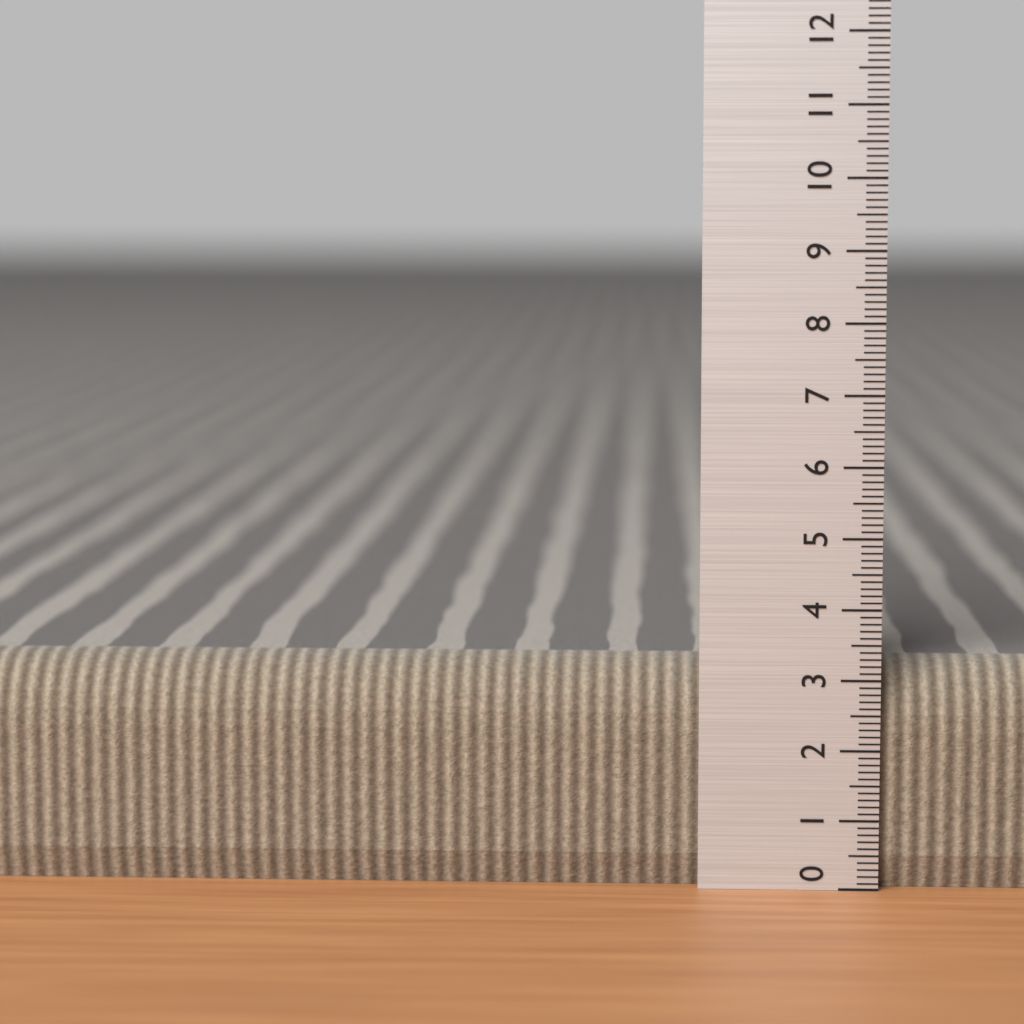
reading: 3.2 (no unit)
